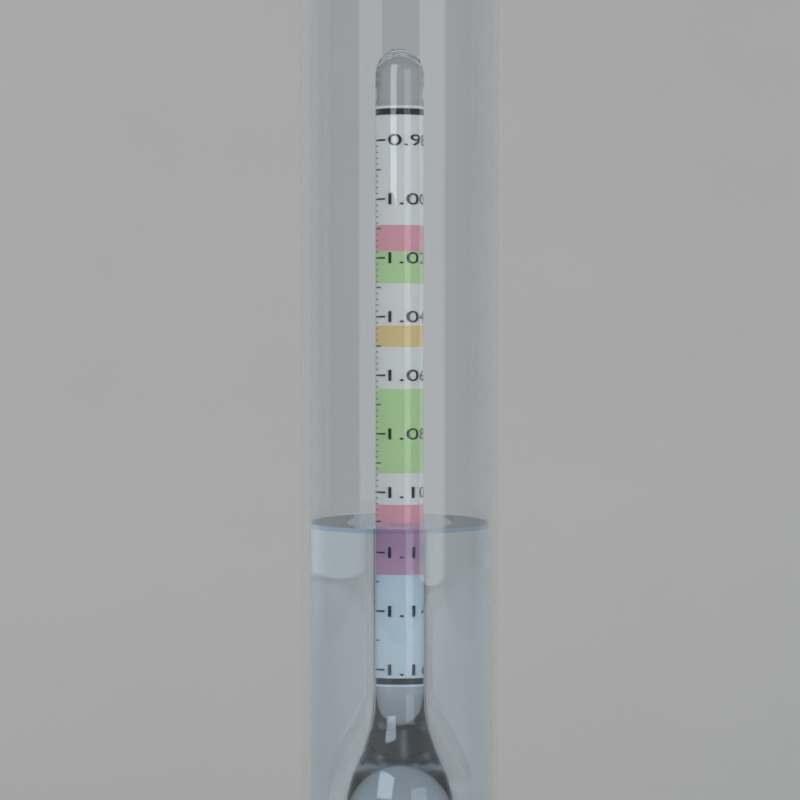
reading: 1.110 (no unit)
